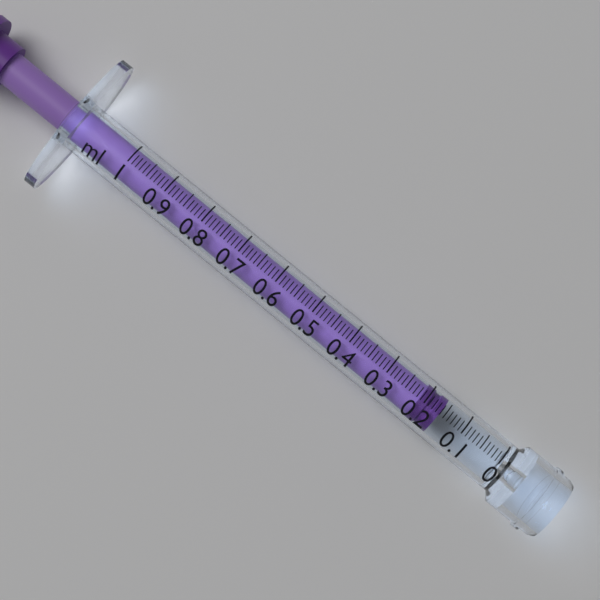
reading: 0.16 ml
